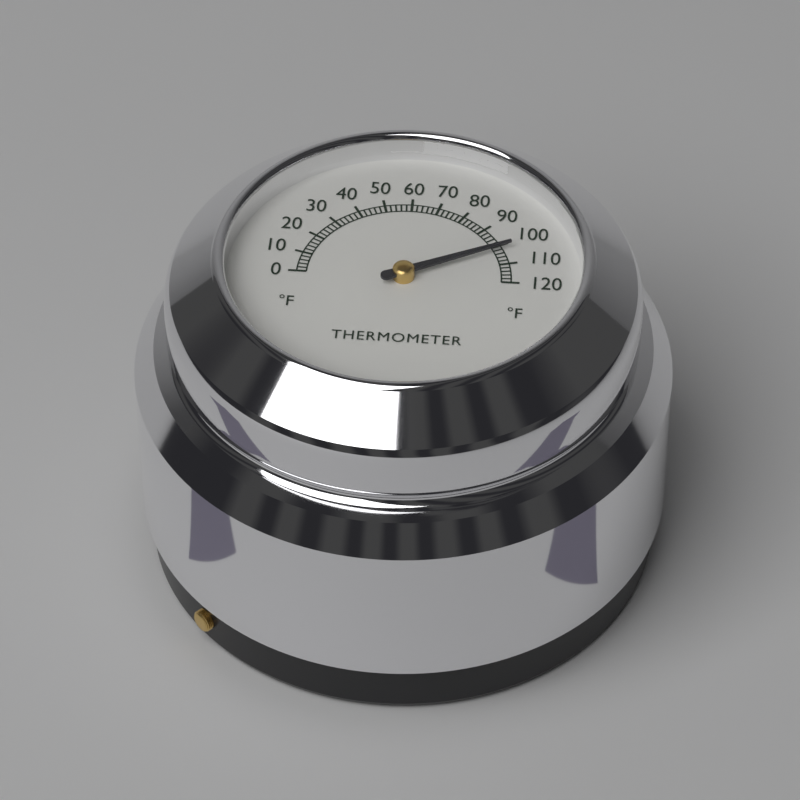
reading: 102 °F
